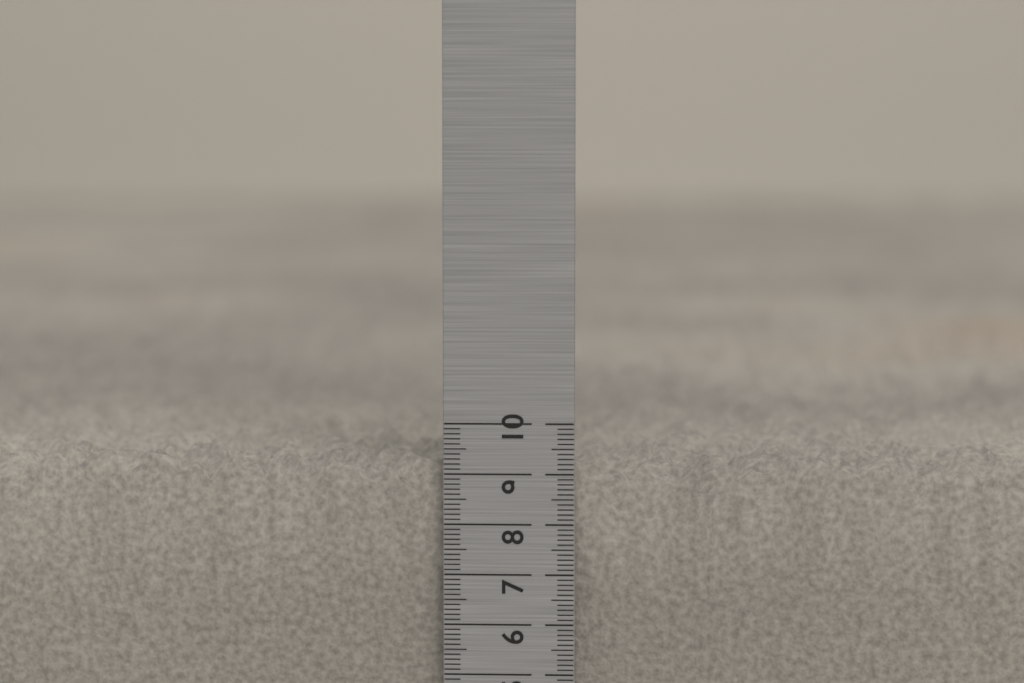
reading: 9.5 cm
